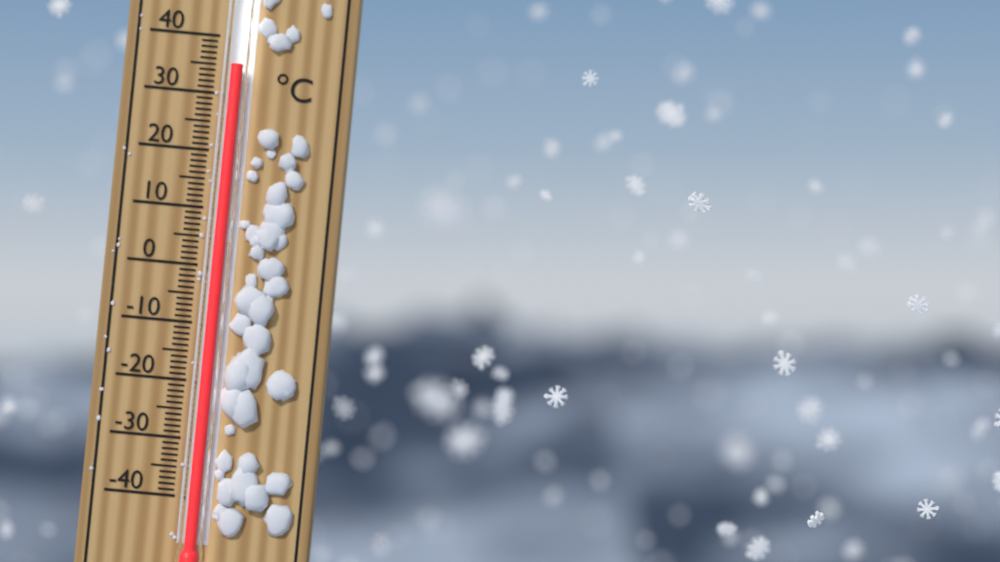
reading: 35 °C
